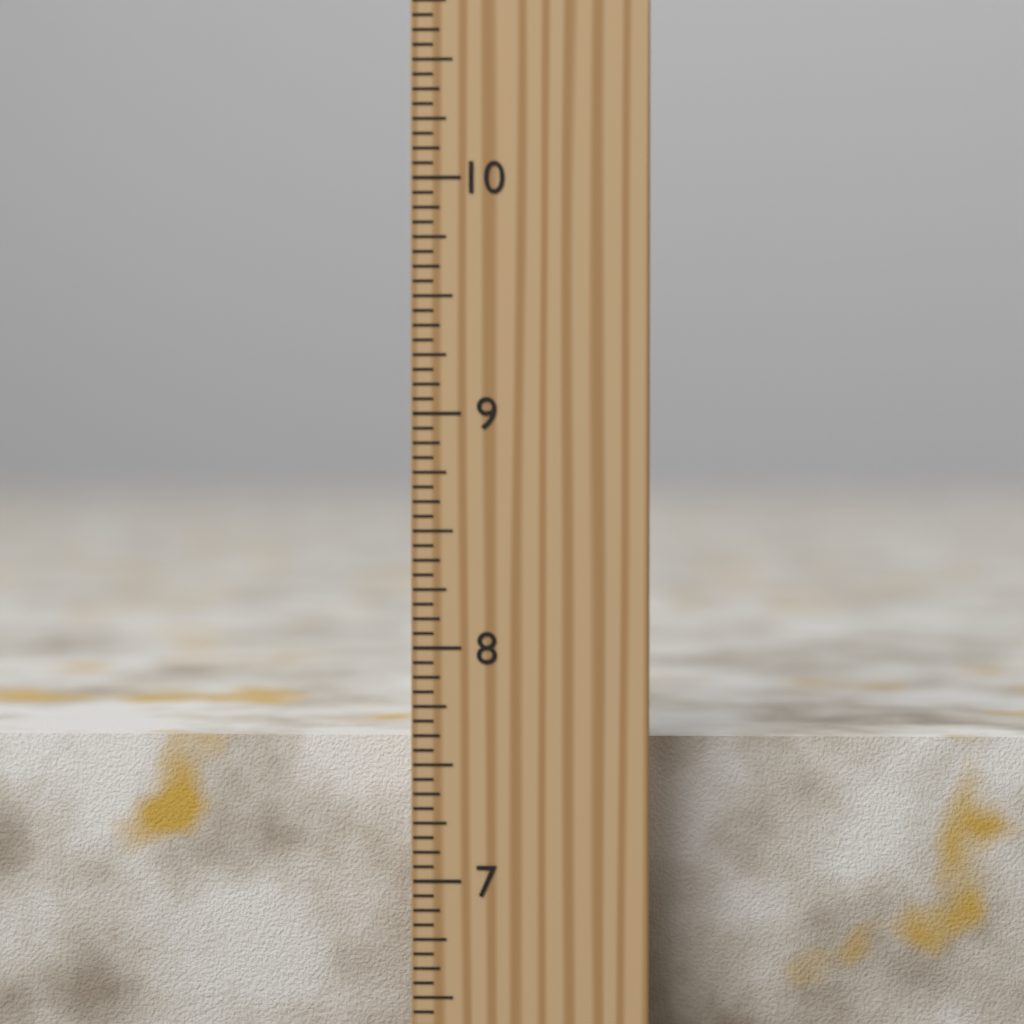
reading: 7.5625 inch
